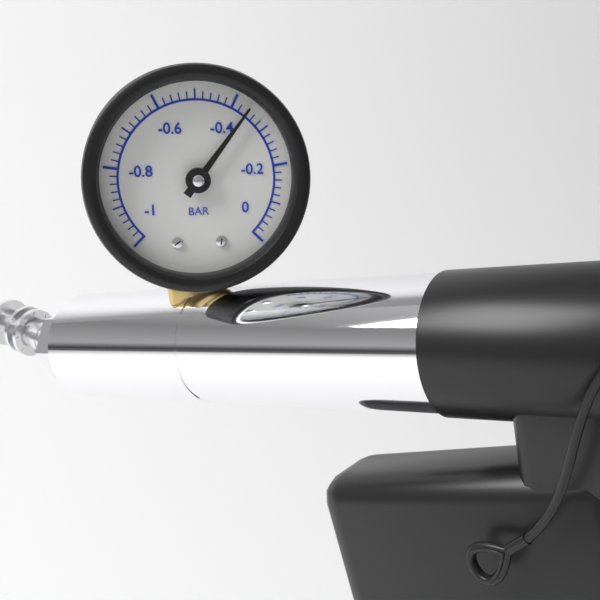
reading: -0.36 bar
